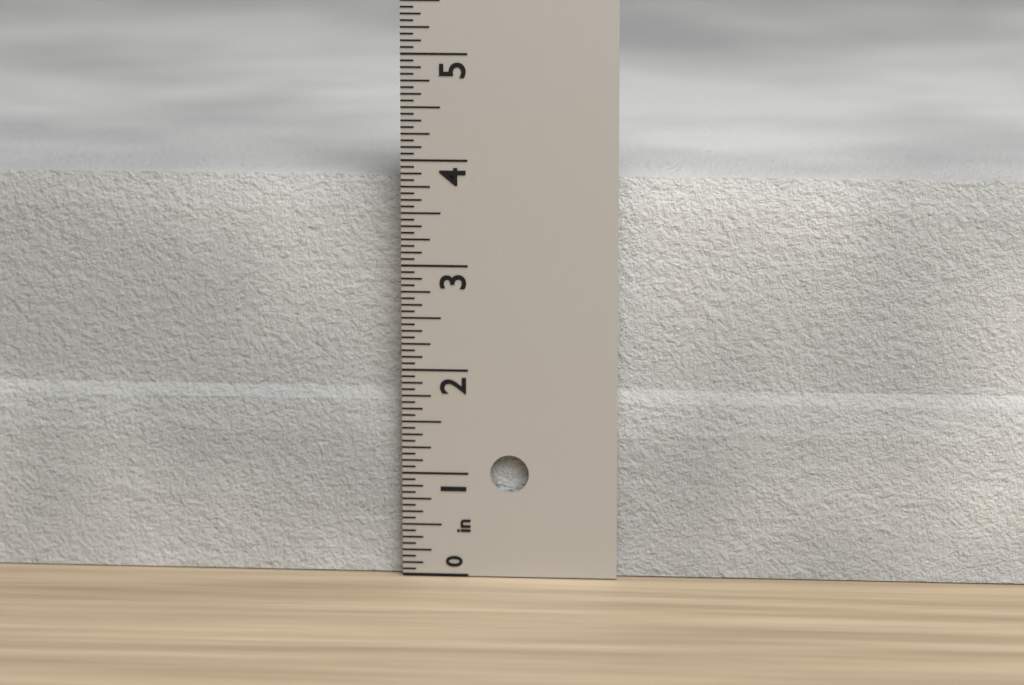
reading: 3.8125 in
